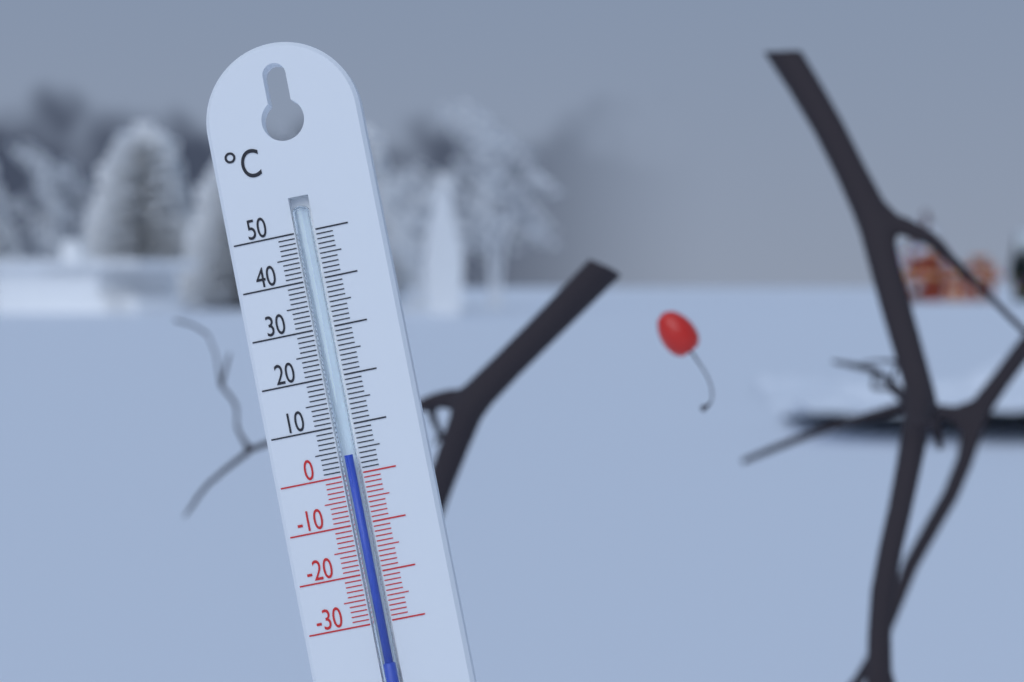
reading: 4 °C
